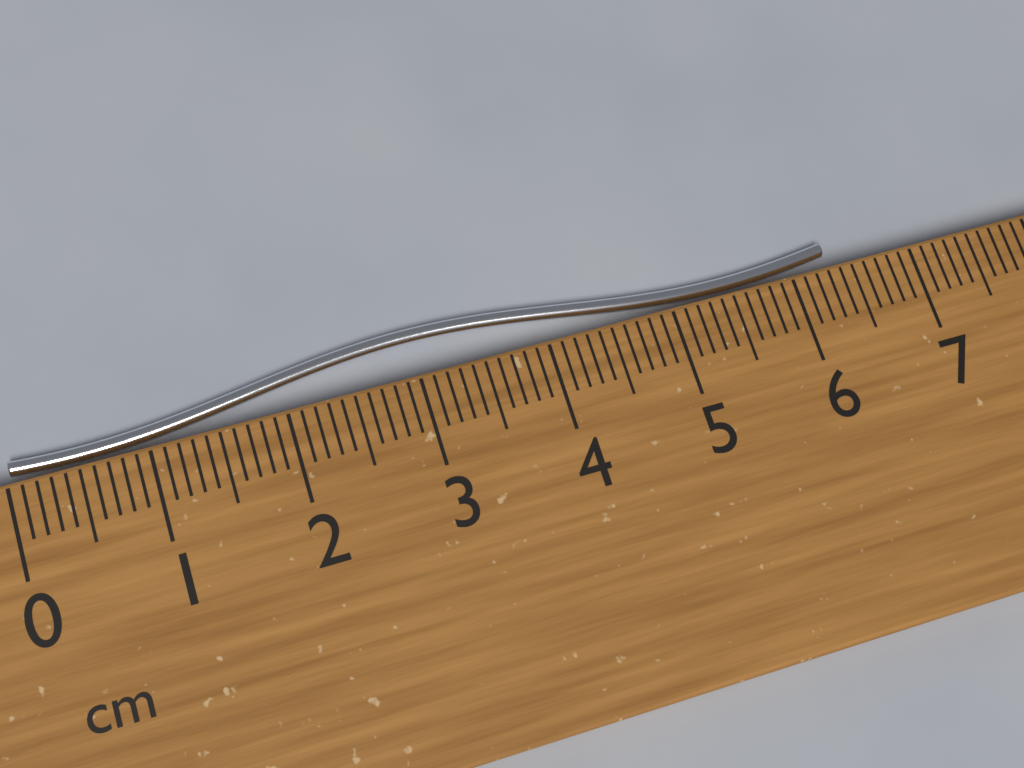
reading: 6.4 cm
